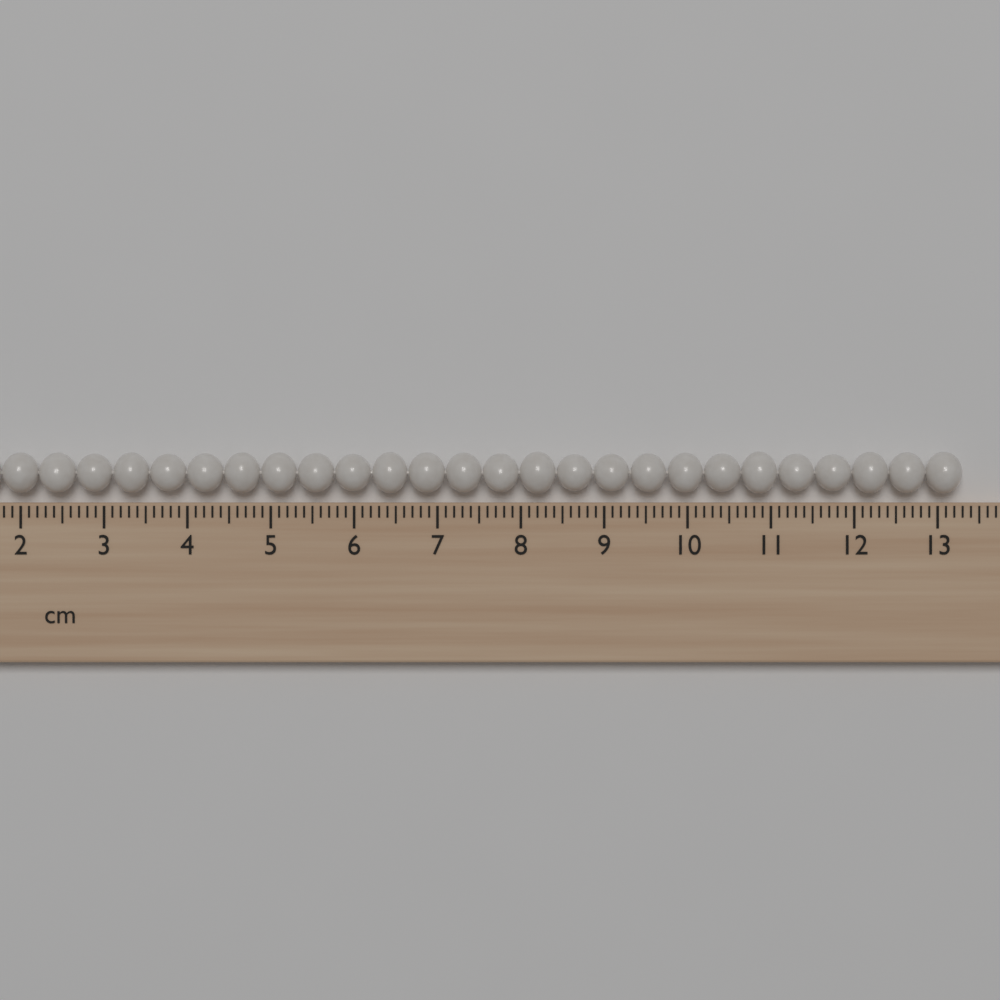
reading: 13.3 cm
